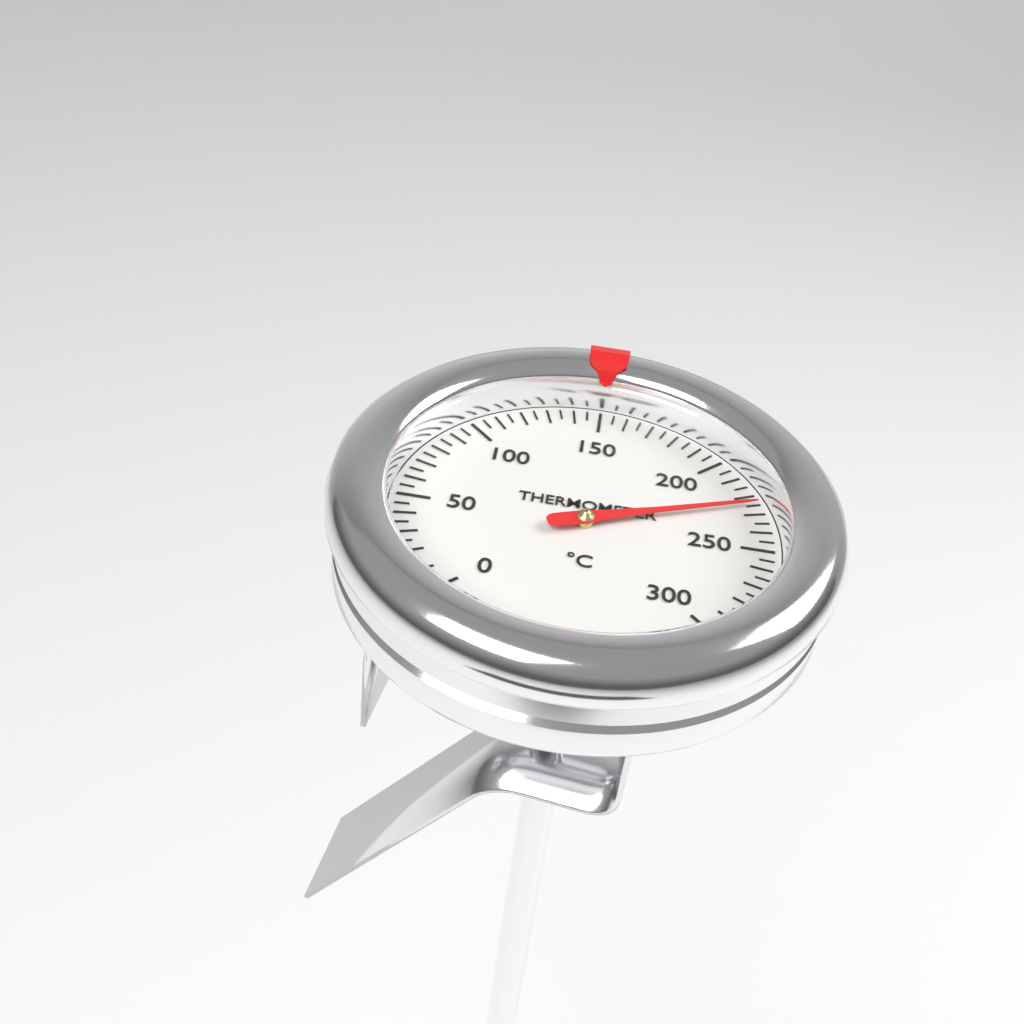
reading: 225 °C
